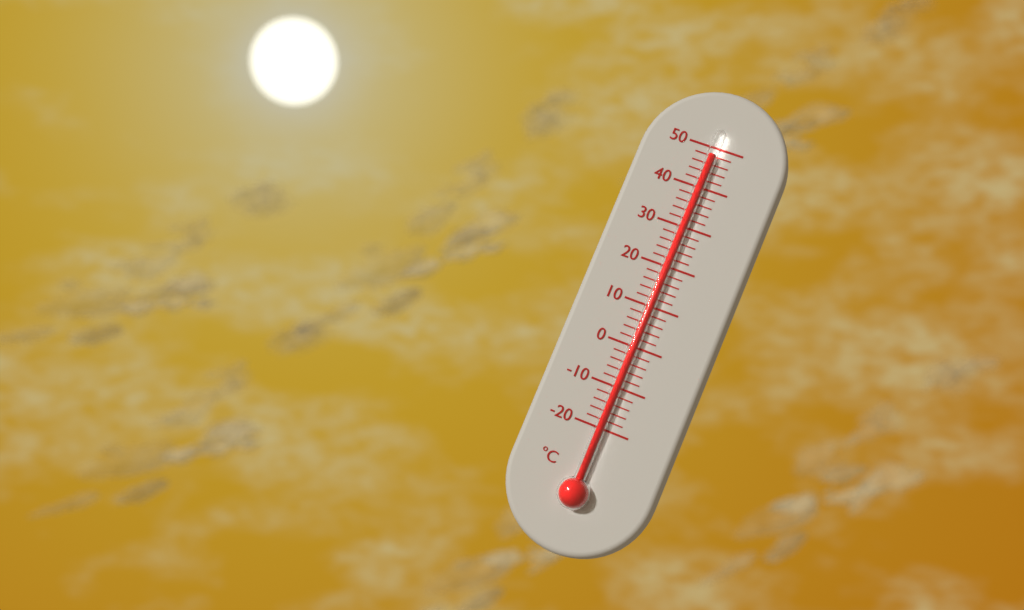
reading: 48 °C
